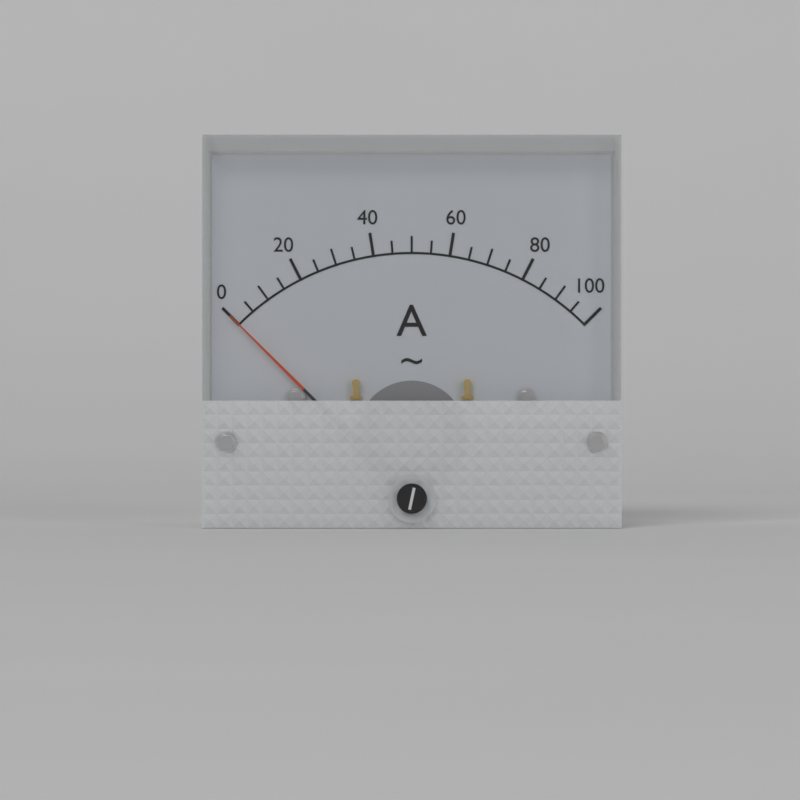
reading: 0 A
